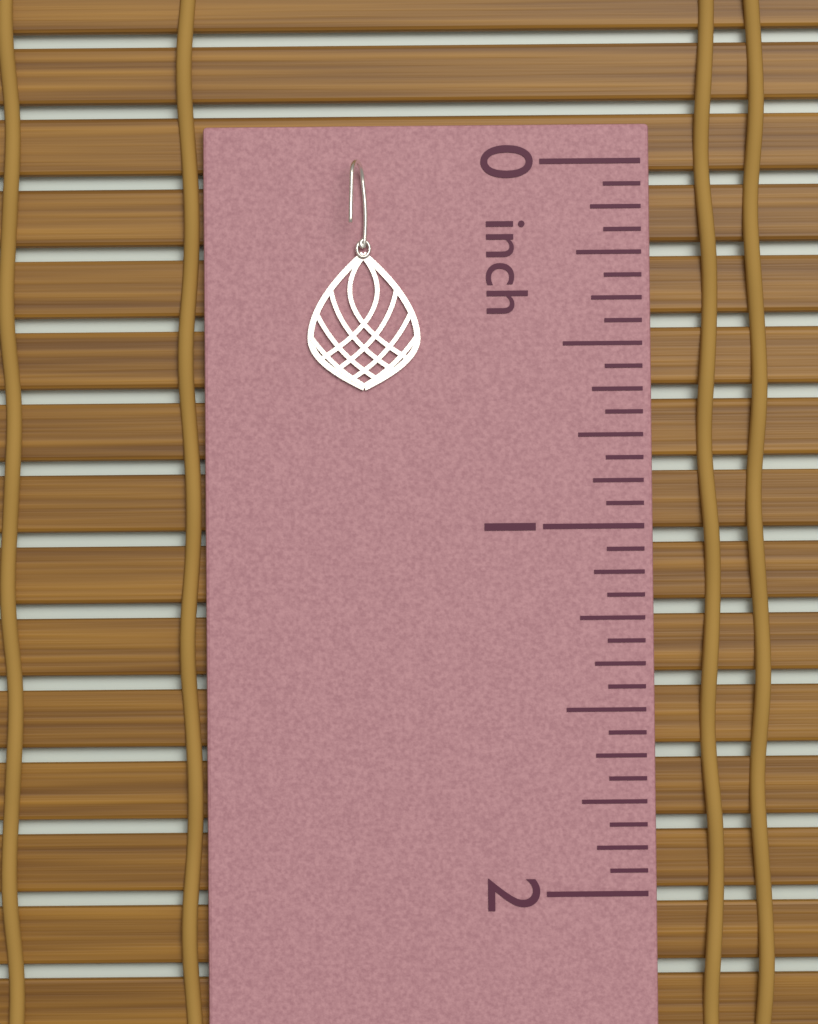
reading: 0.6250 inch
